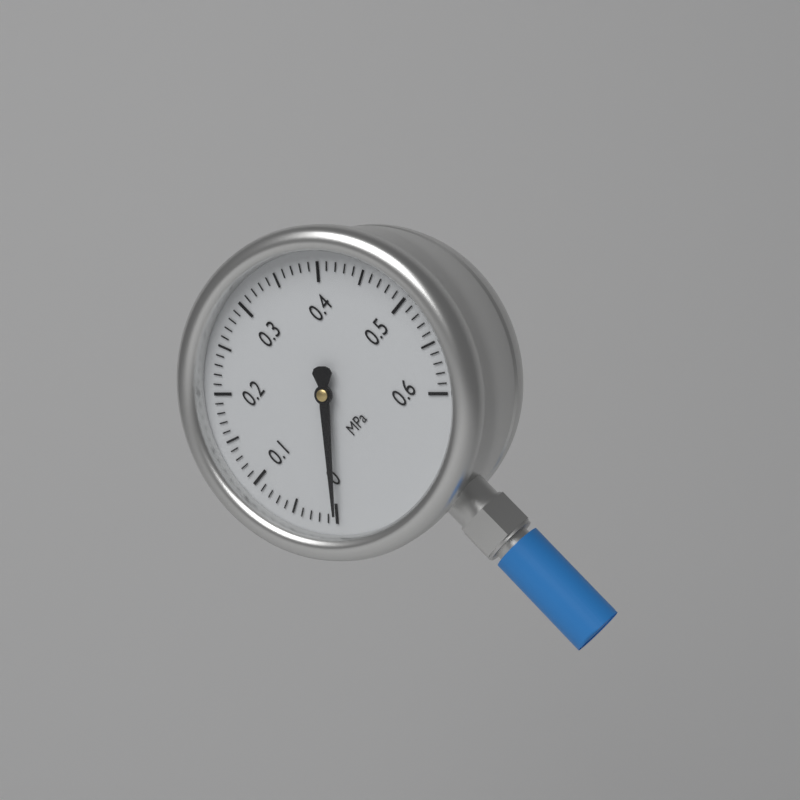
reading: 0.00 MPa
